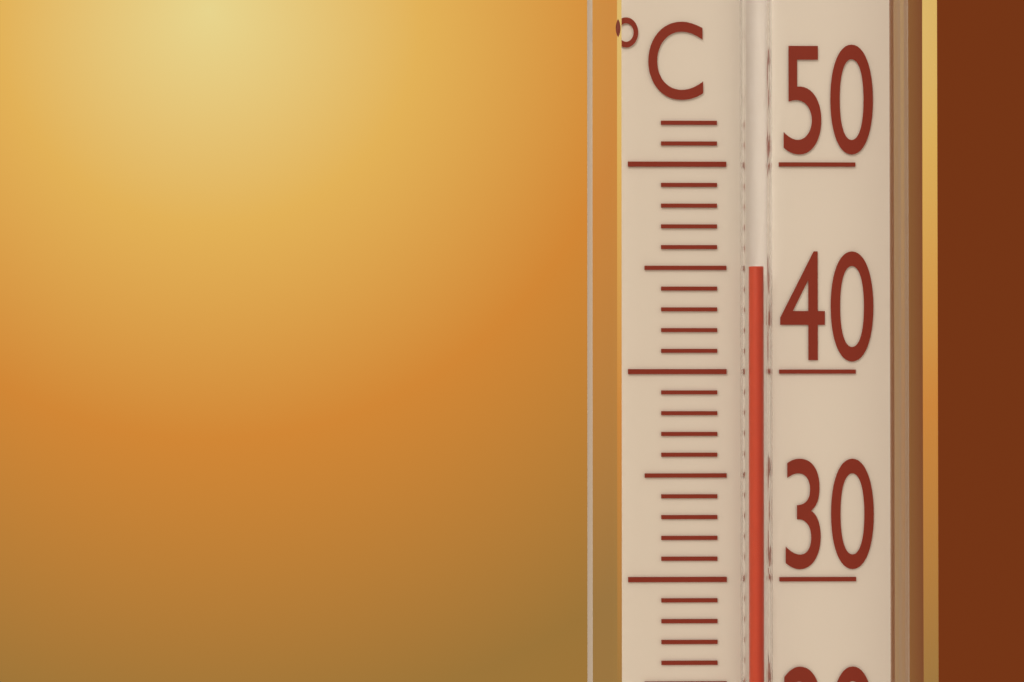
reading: 45 °C
